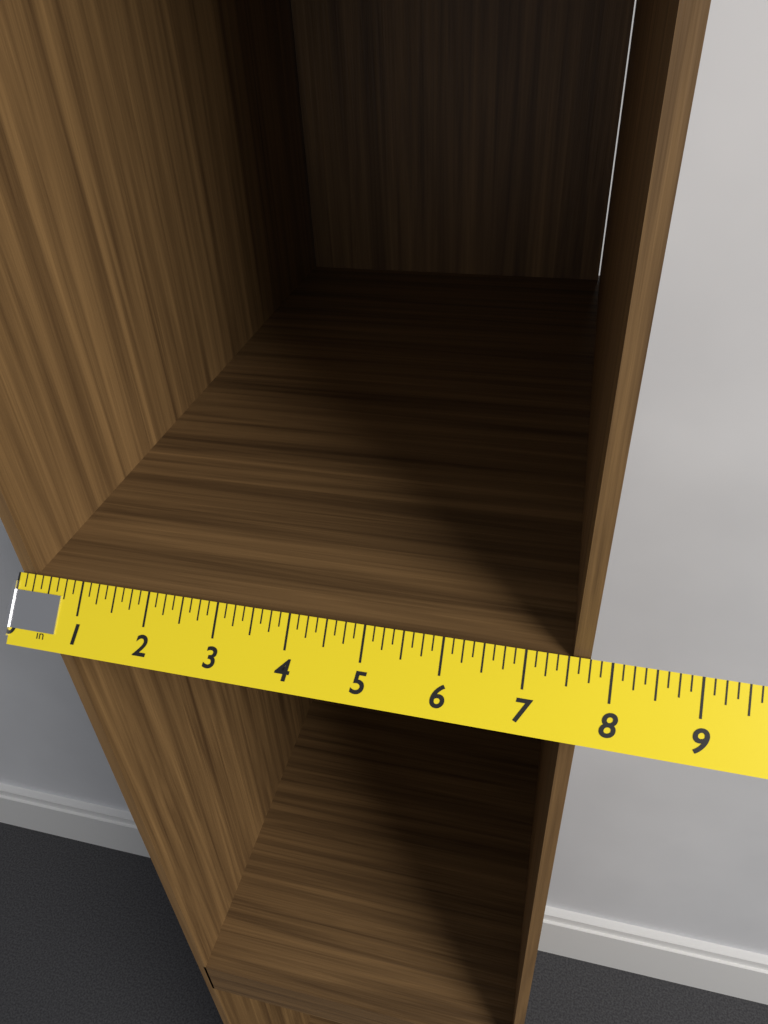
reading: 7.750 in
